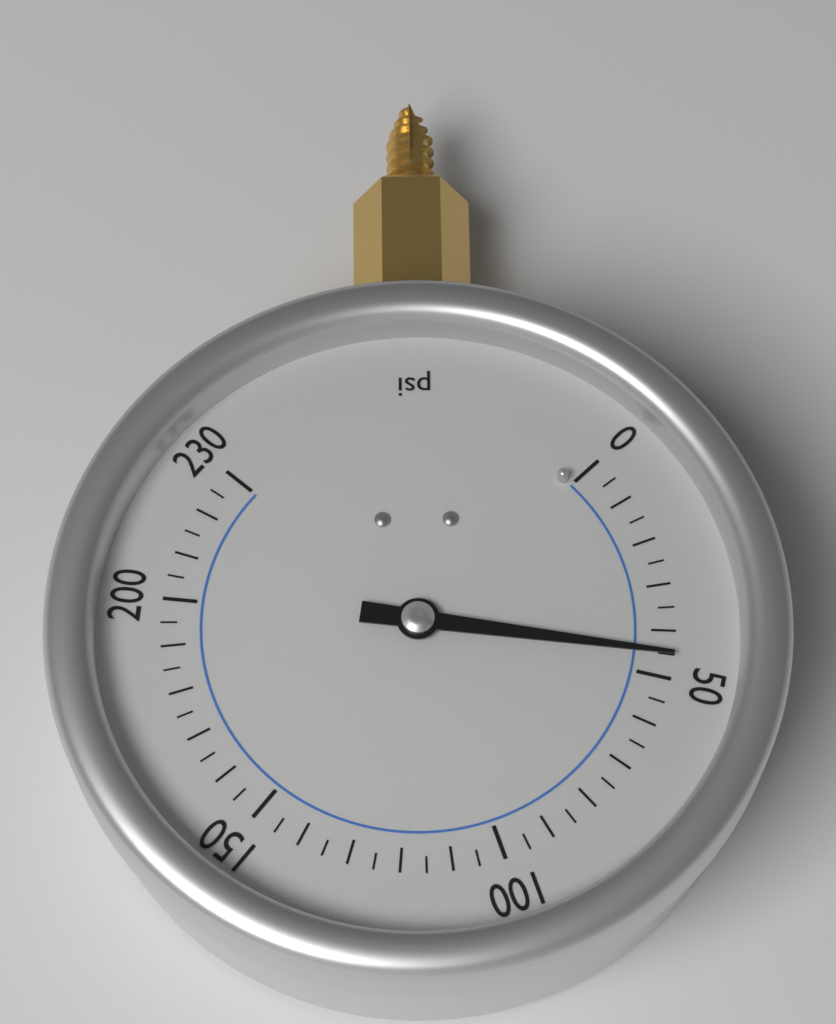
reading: 45 psi
